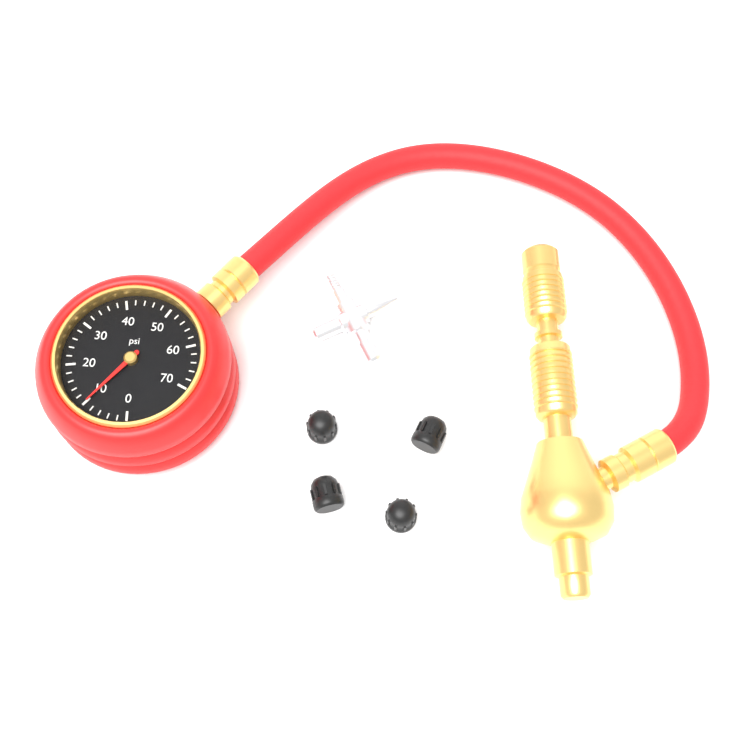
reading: 10 psi
